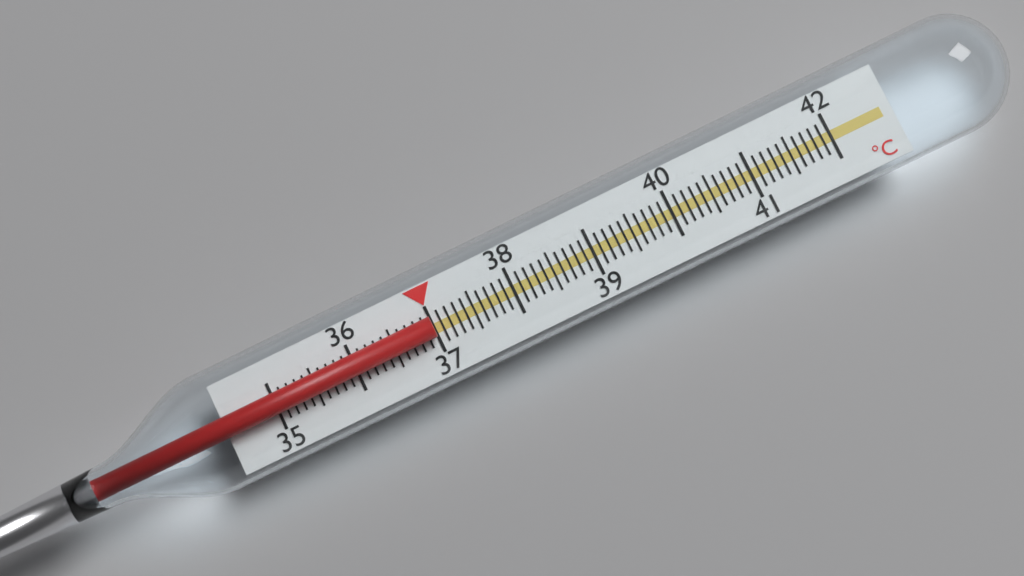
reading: 37.0 °C
